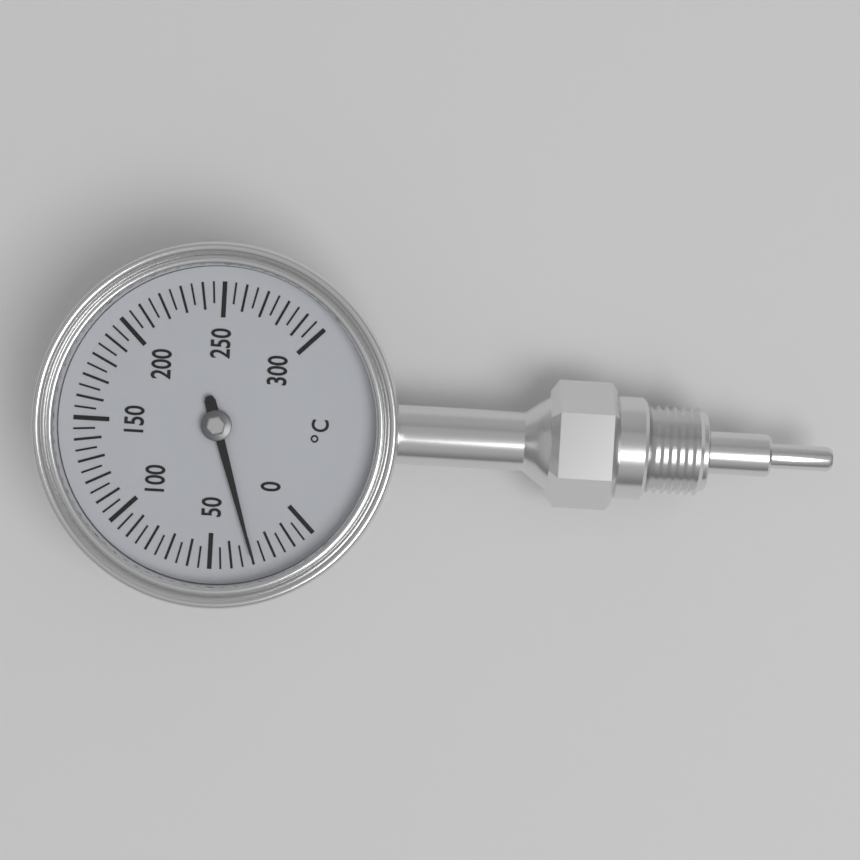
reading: 30 °C
